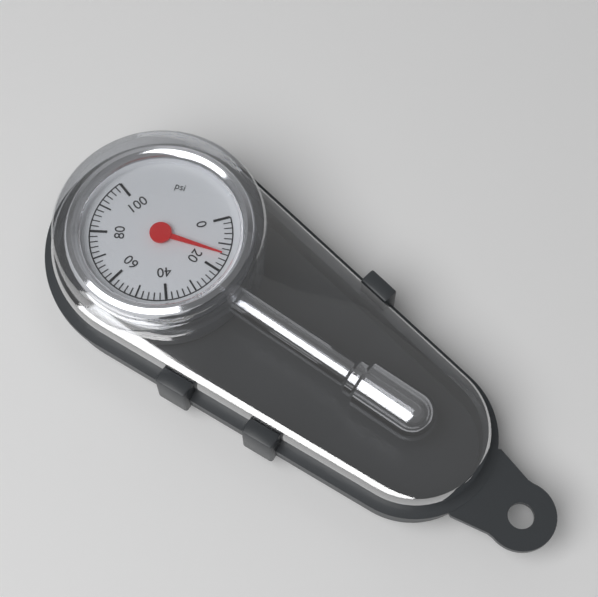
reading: 14 psi
